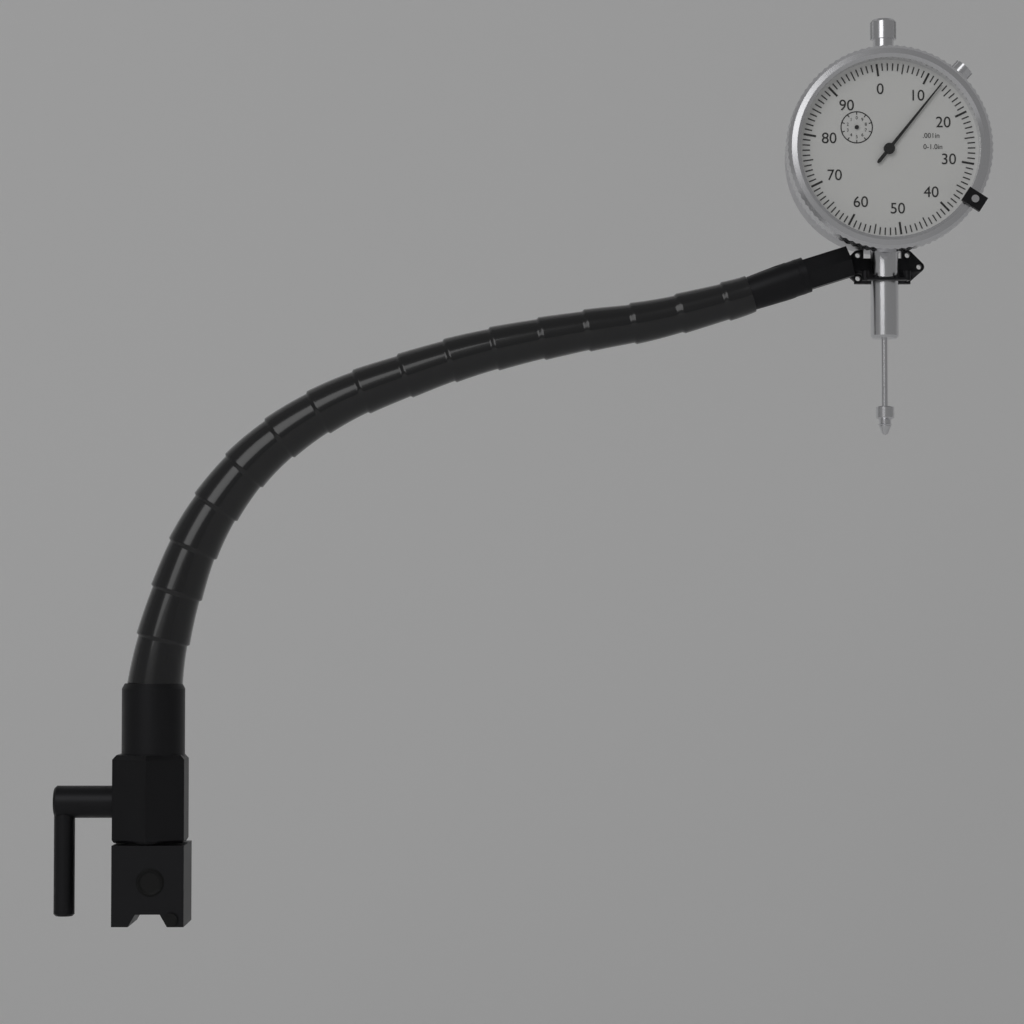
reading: 0.013 in
